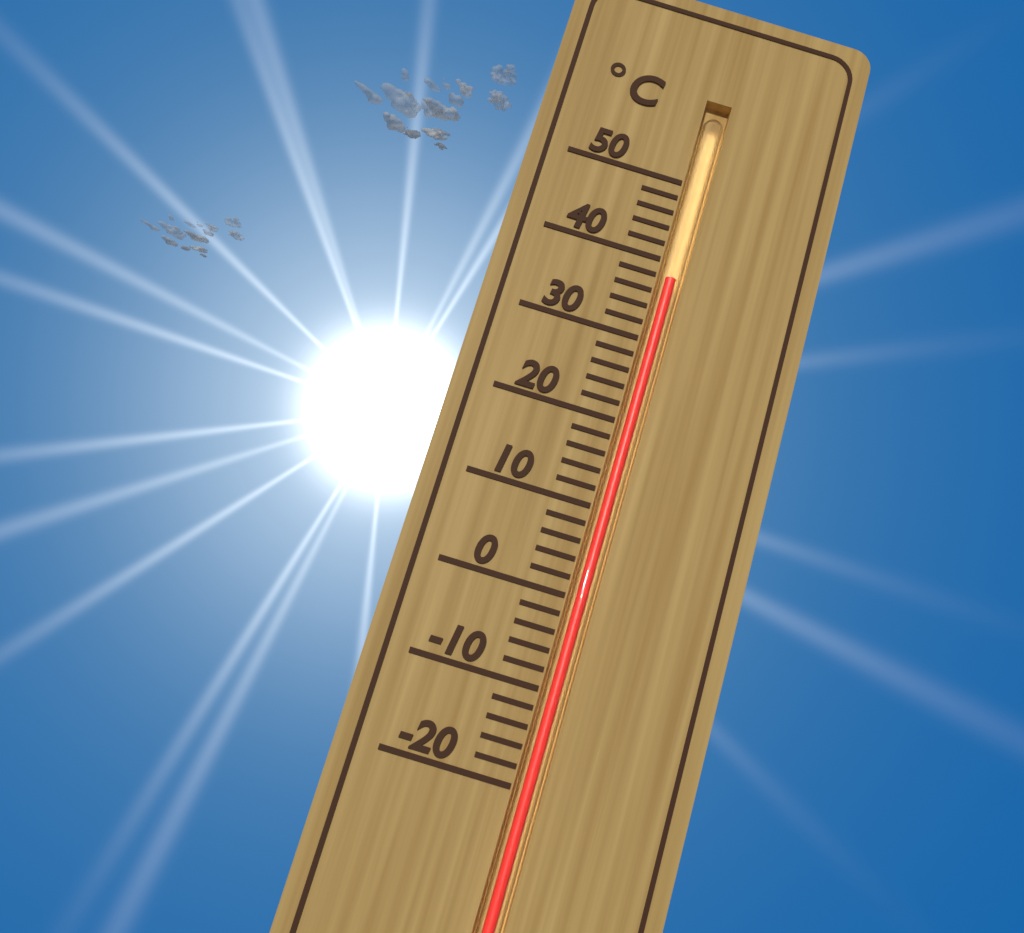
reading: 38 °C
